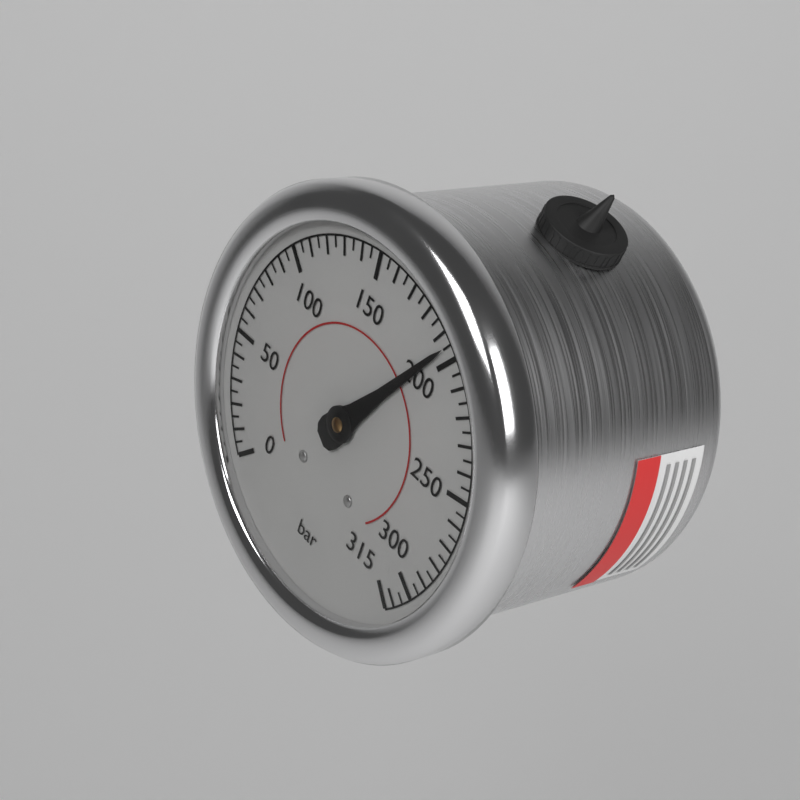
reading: 195 bar
